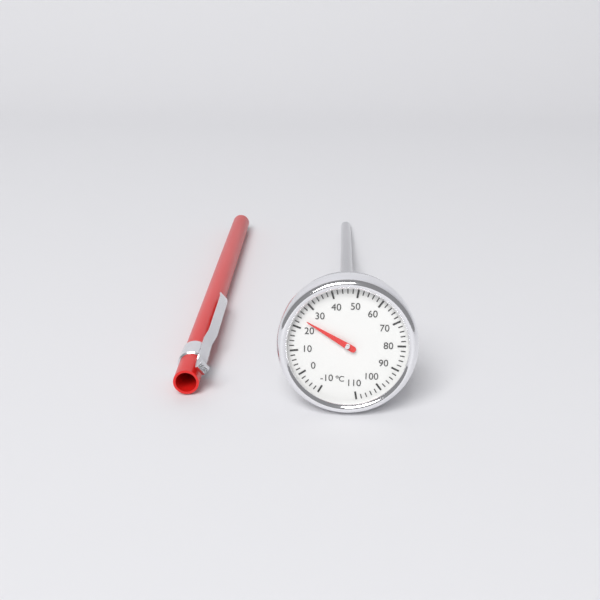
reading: 24 °C
